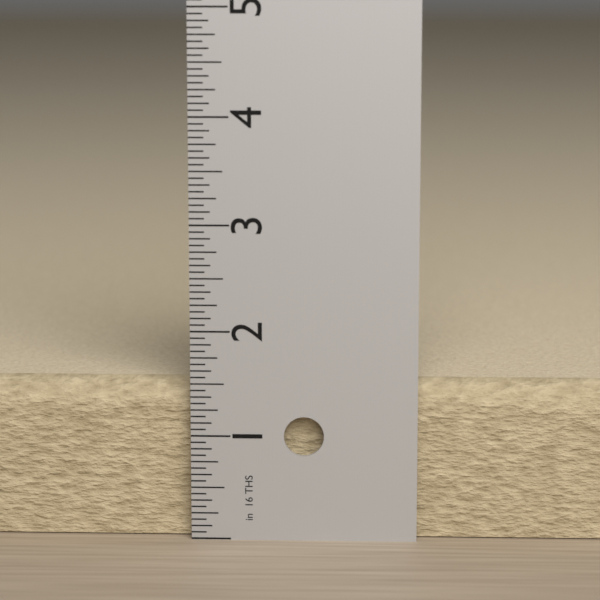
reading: 1.5000 in
